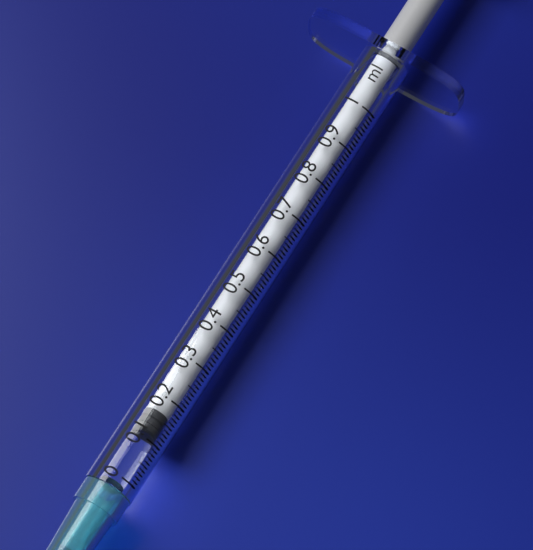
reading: 0.12 ml
